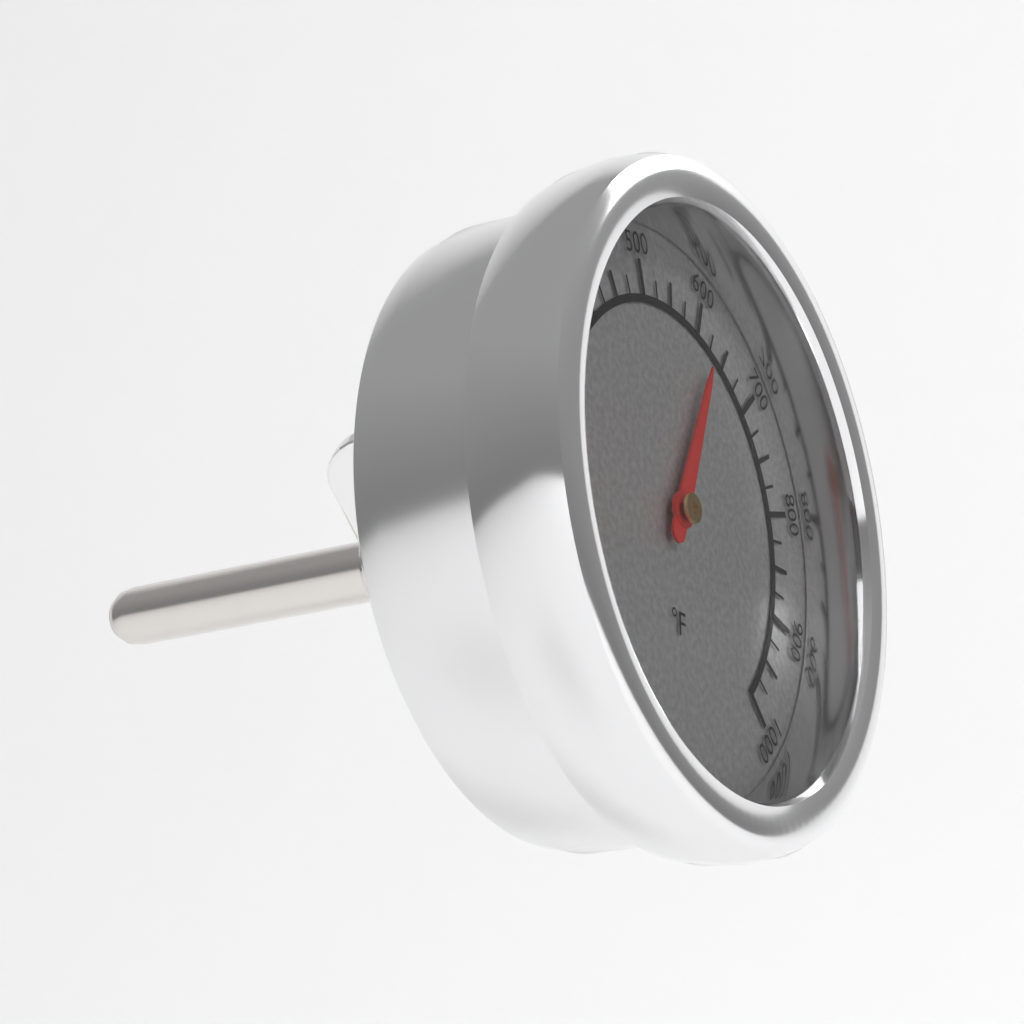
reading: 625 °F
